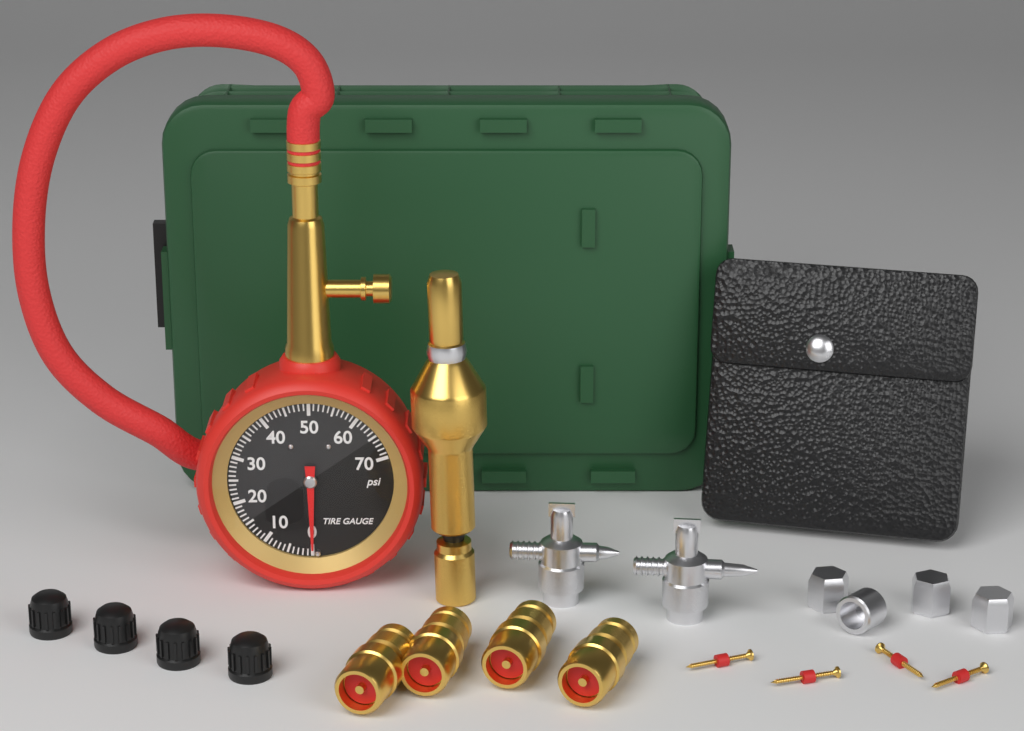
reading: 0 psi
